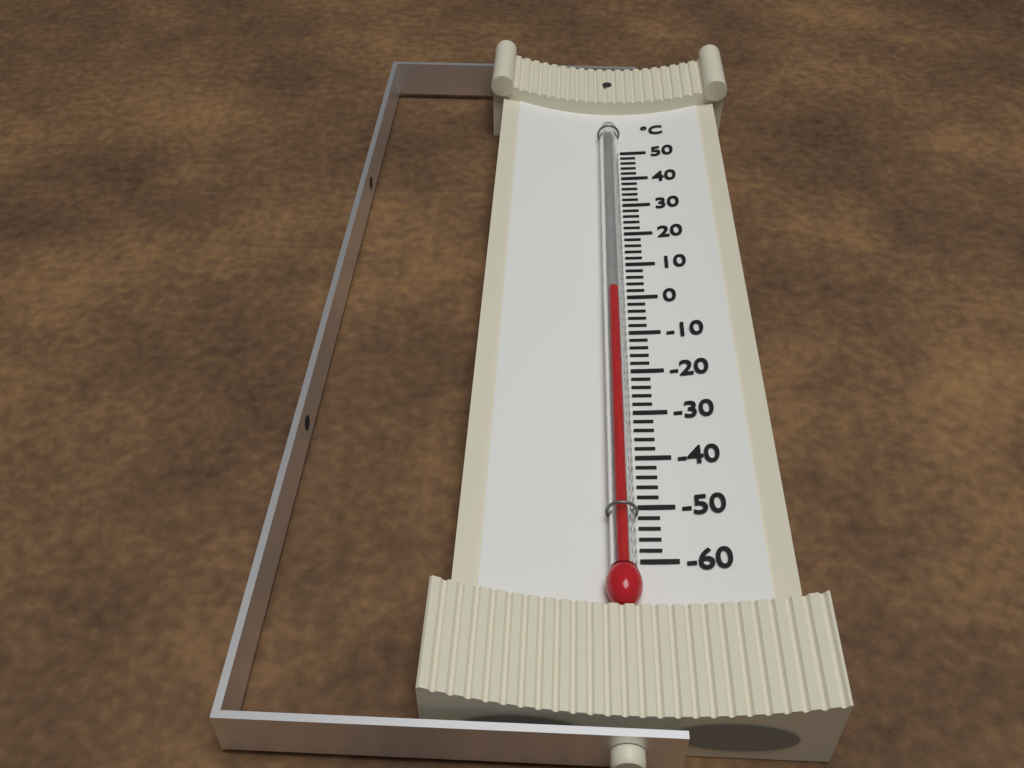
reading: 0 °C
